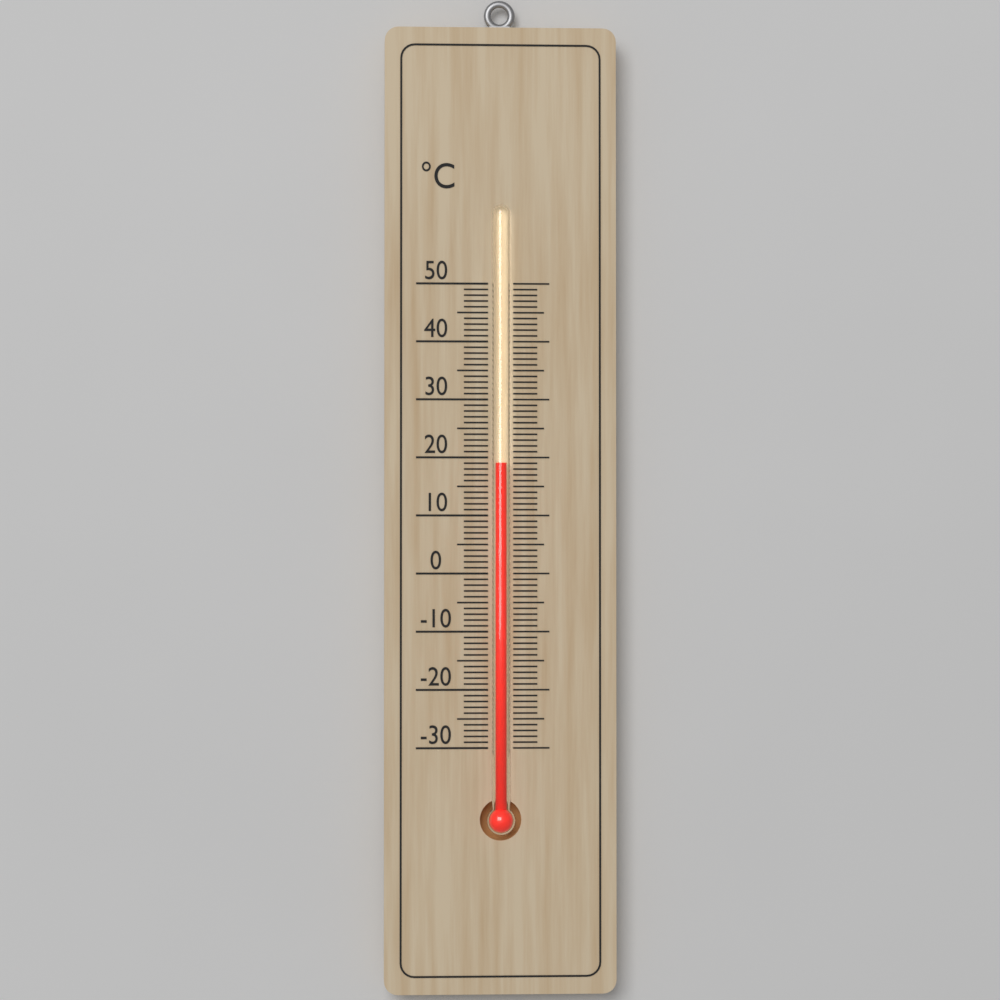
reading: 19 °C
